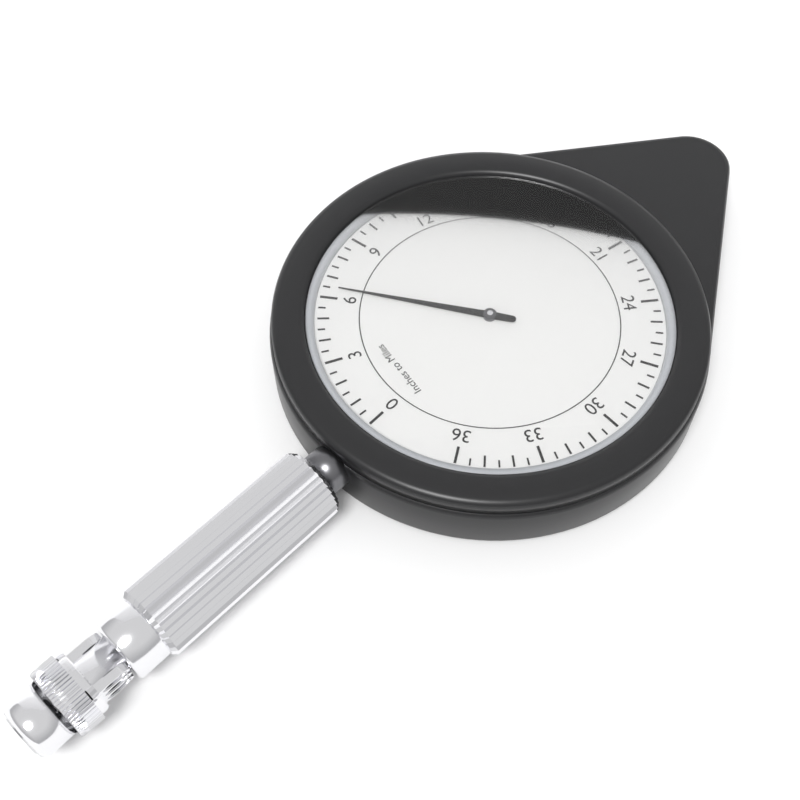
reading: 6.5 miles
